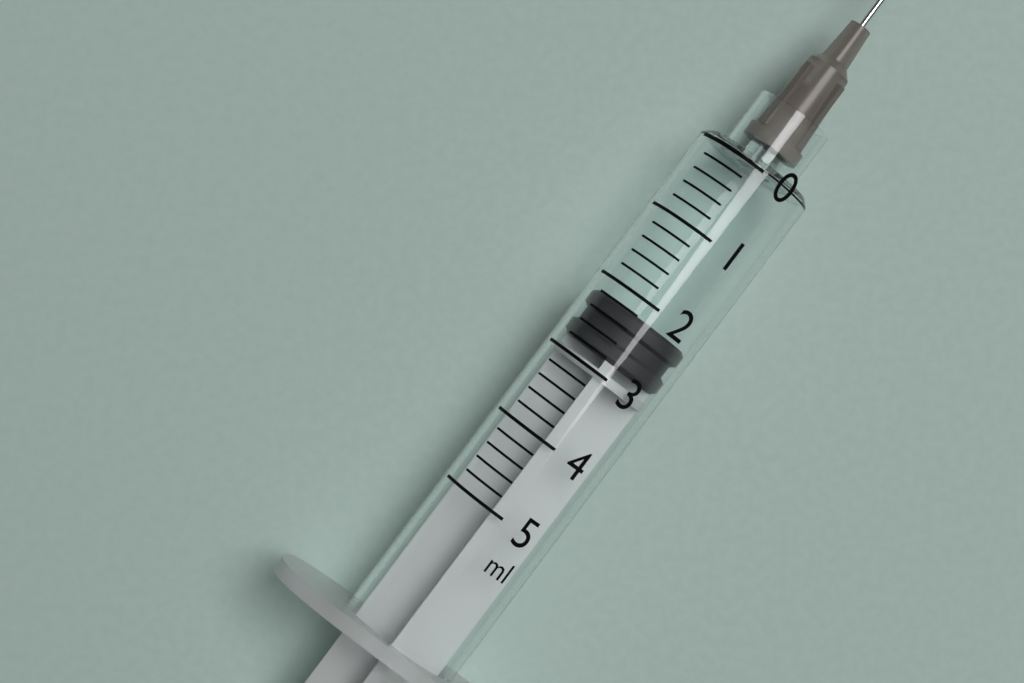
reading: 2.2 ml
